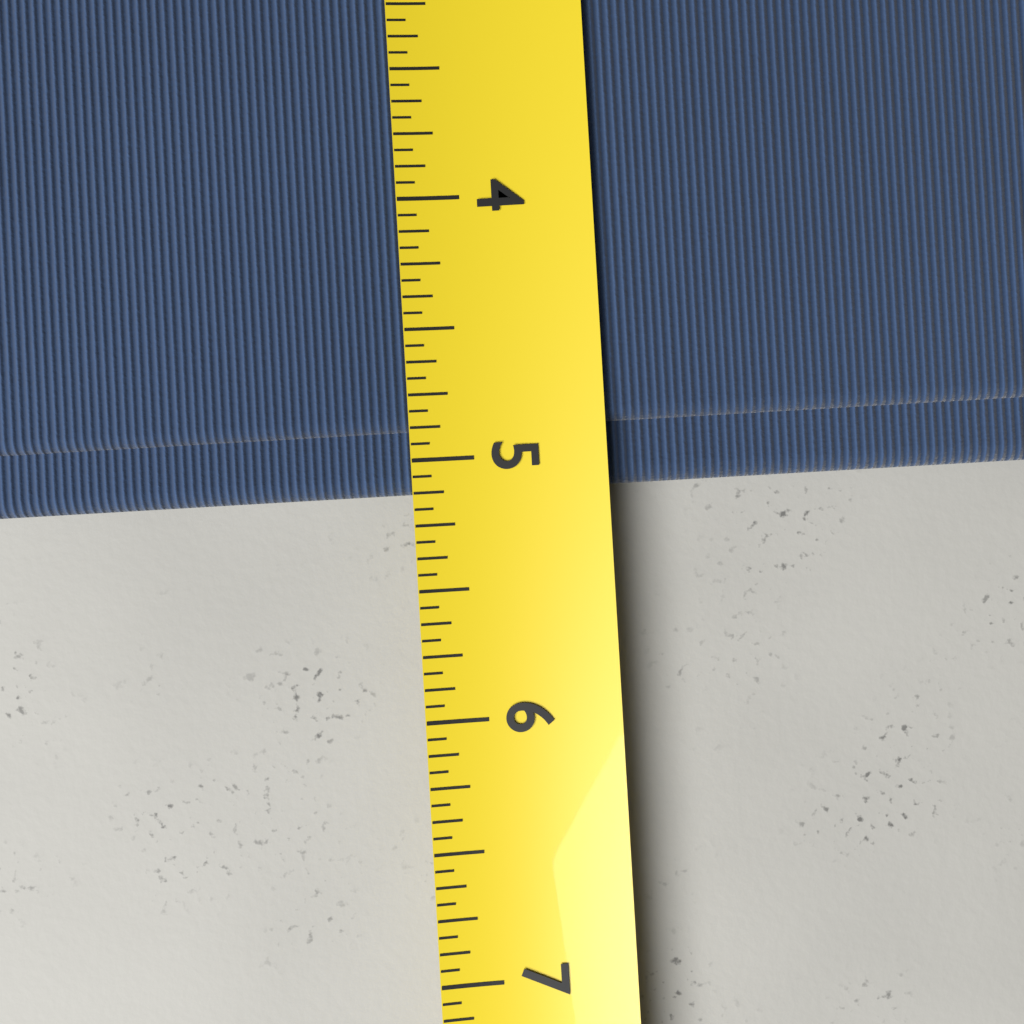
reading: 5.1250 (no unit)
